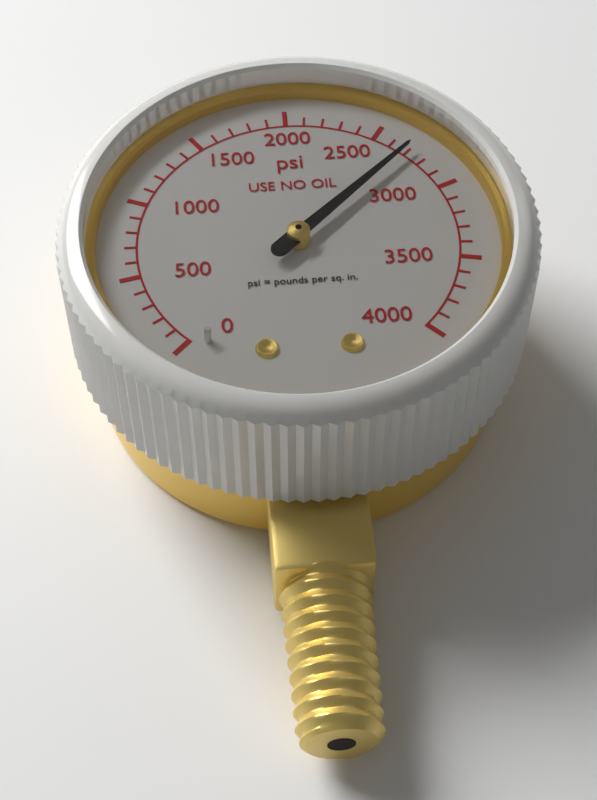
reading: 2700 psi
